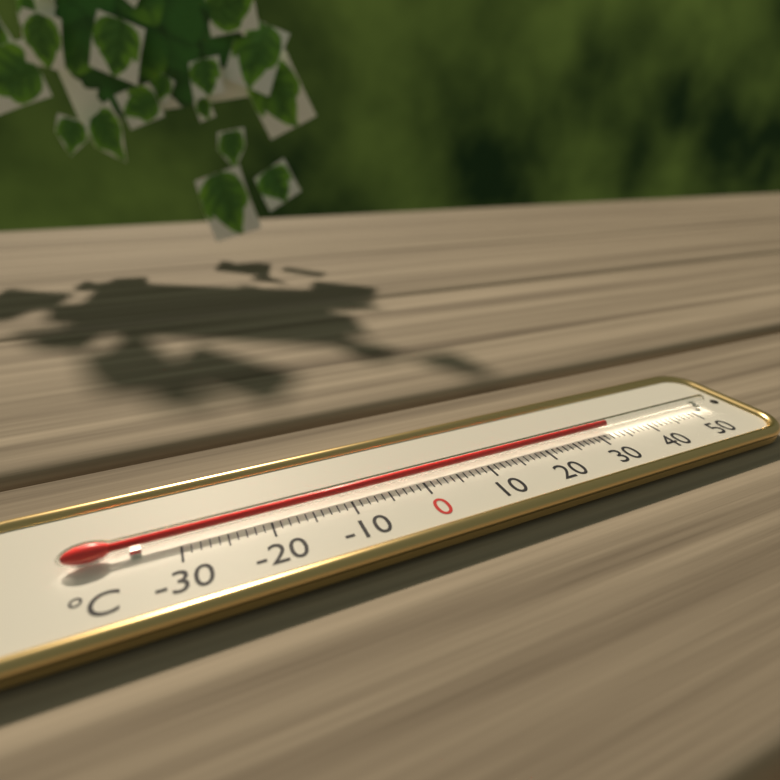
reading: 32 °C
